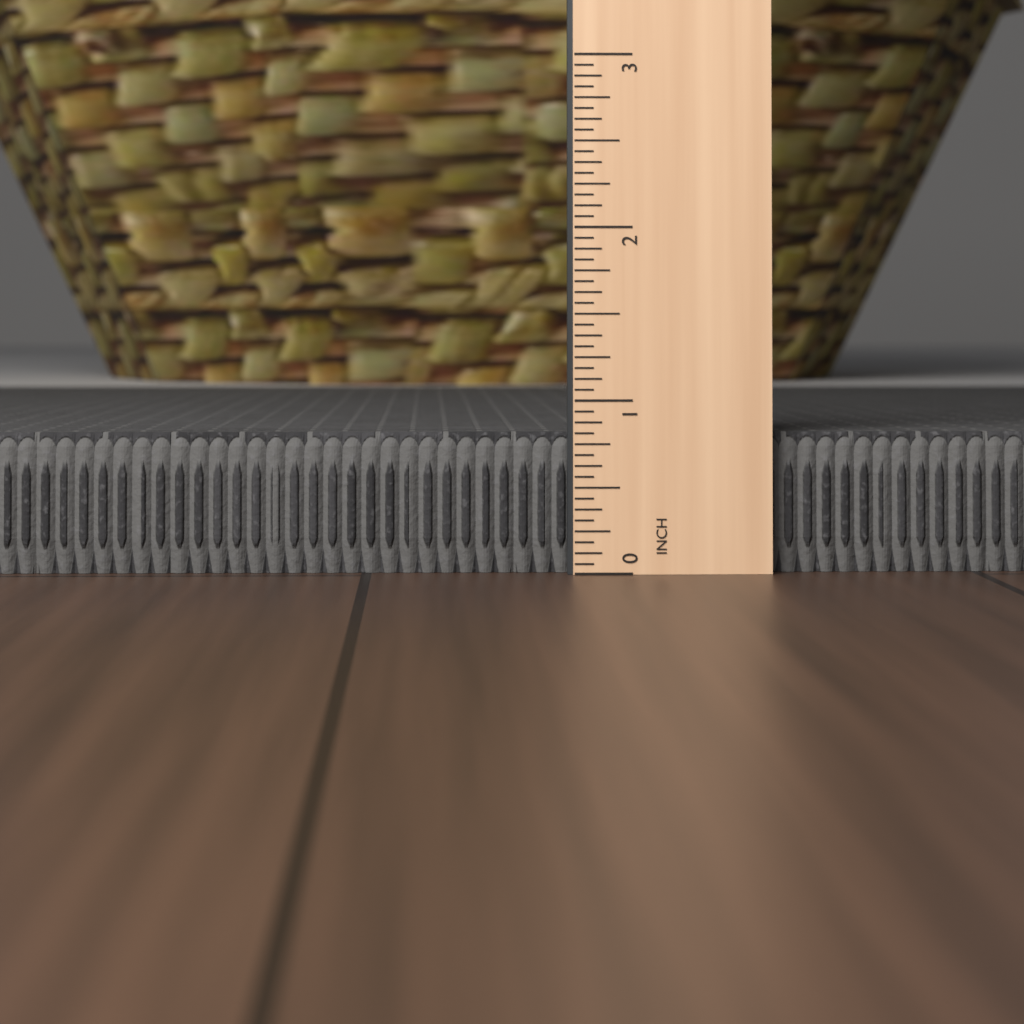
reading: 0.8125 in
